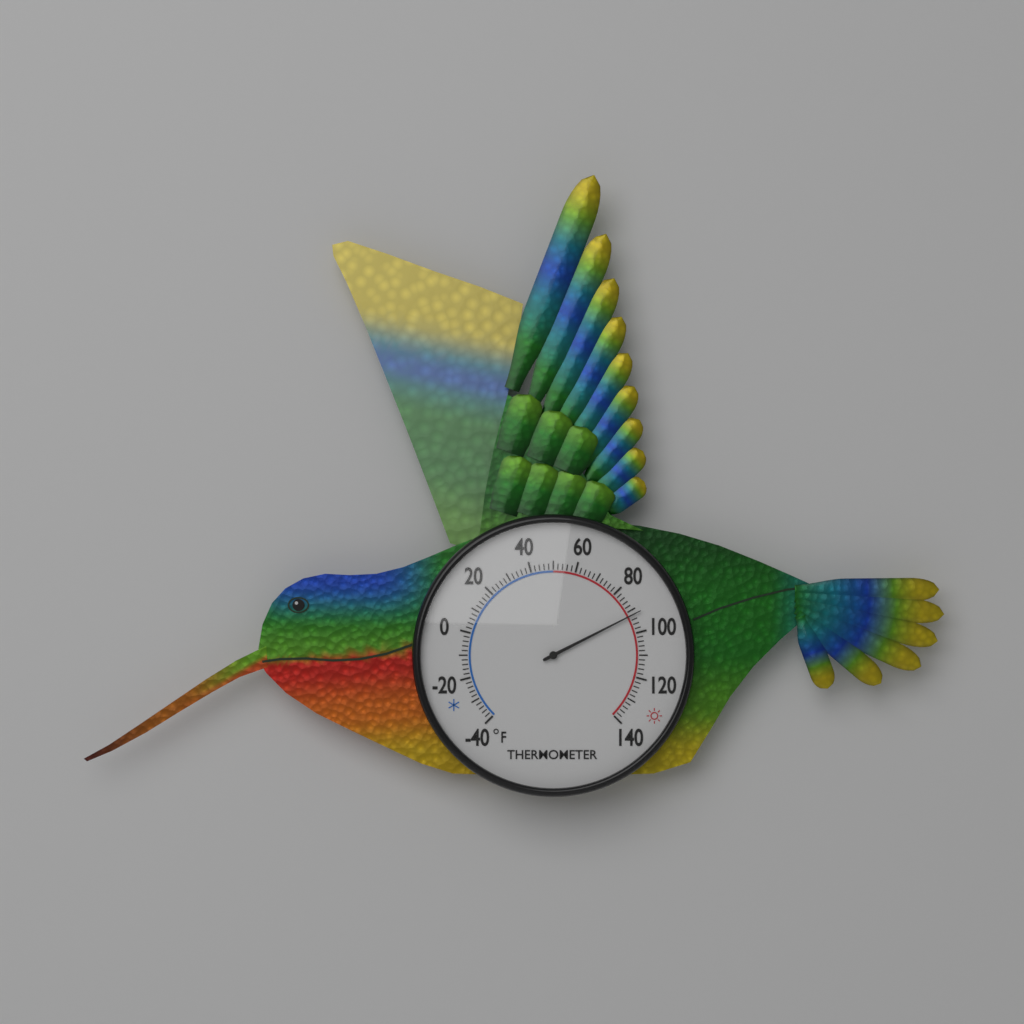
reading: 92 °F
